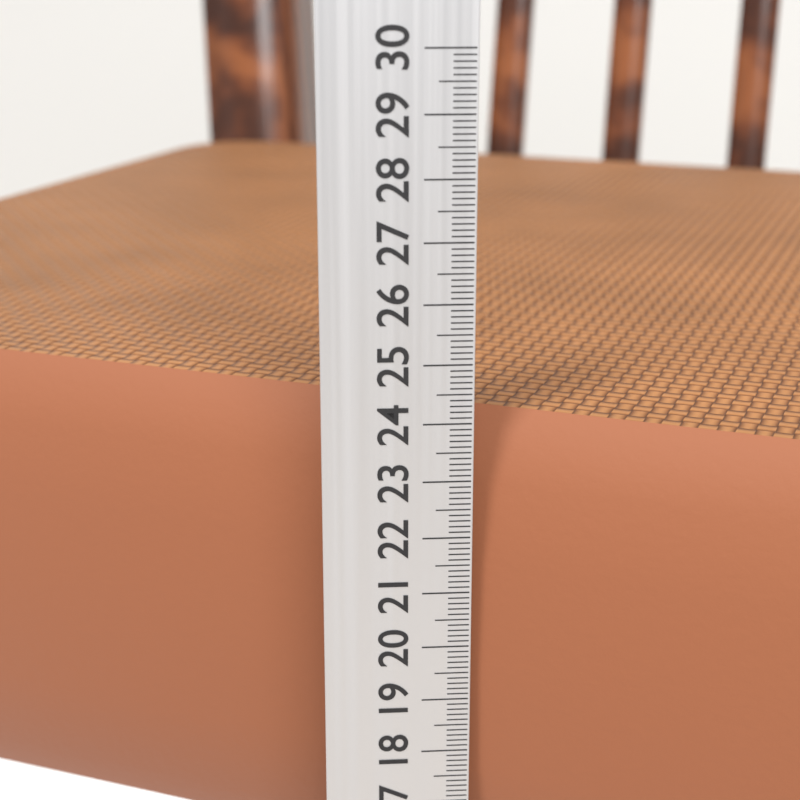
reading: 24.0 cm
